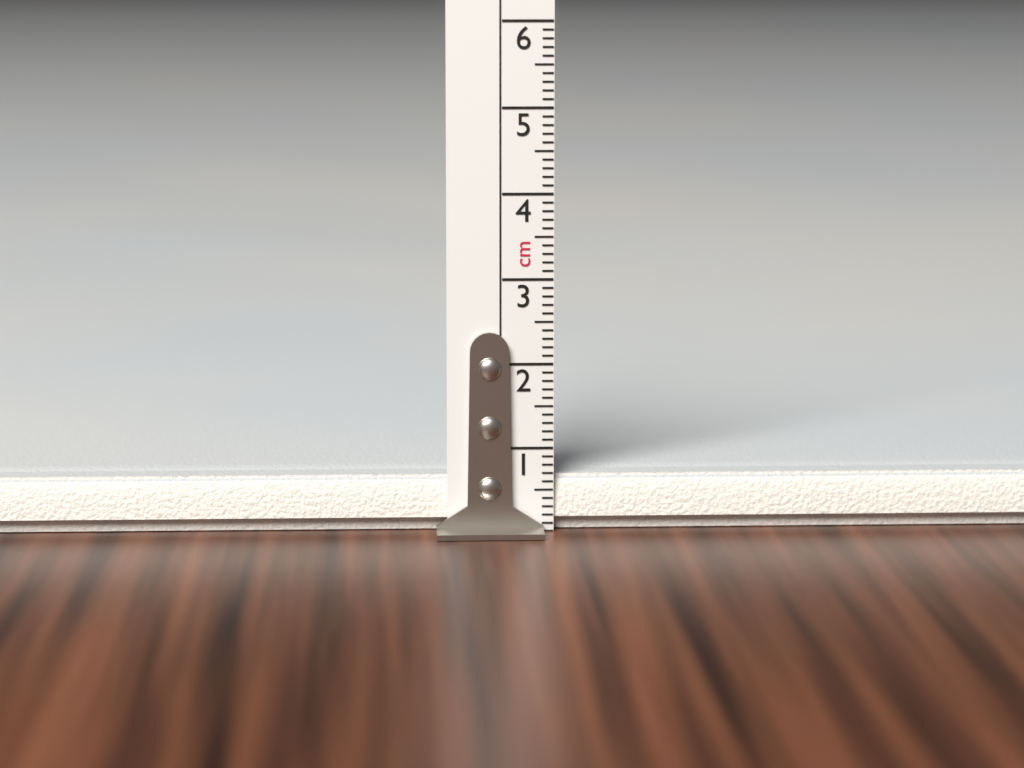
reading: 0.7 cm
